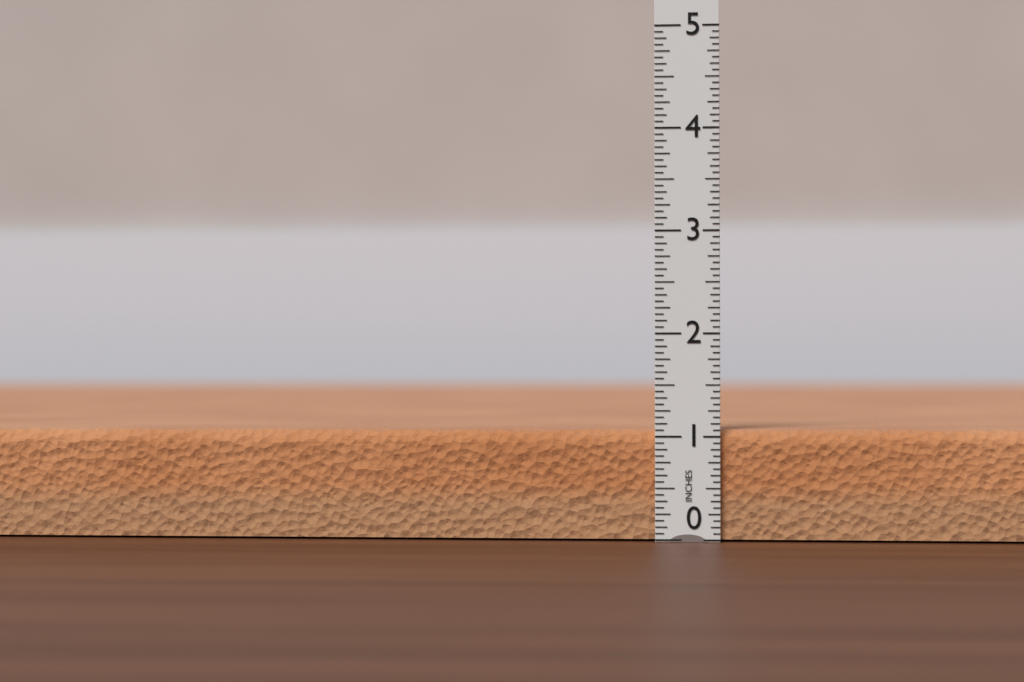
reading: 1.0625 in
